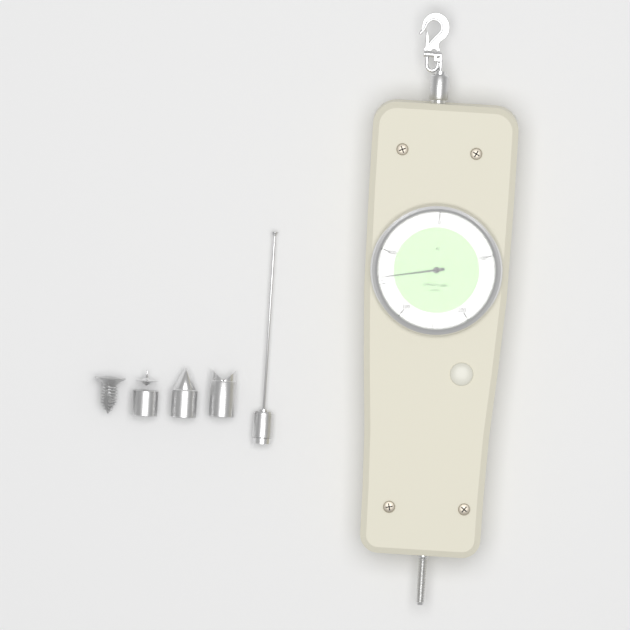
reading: 360 N
